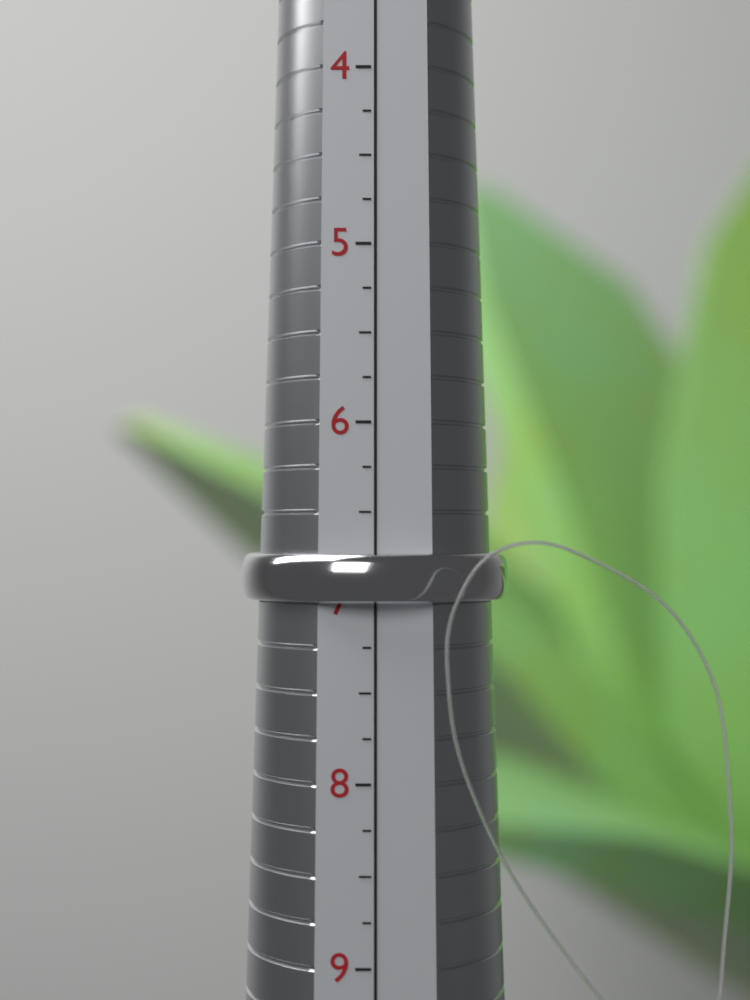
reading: 7.00 (no unit)
